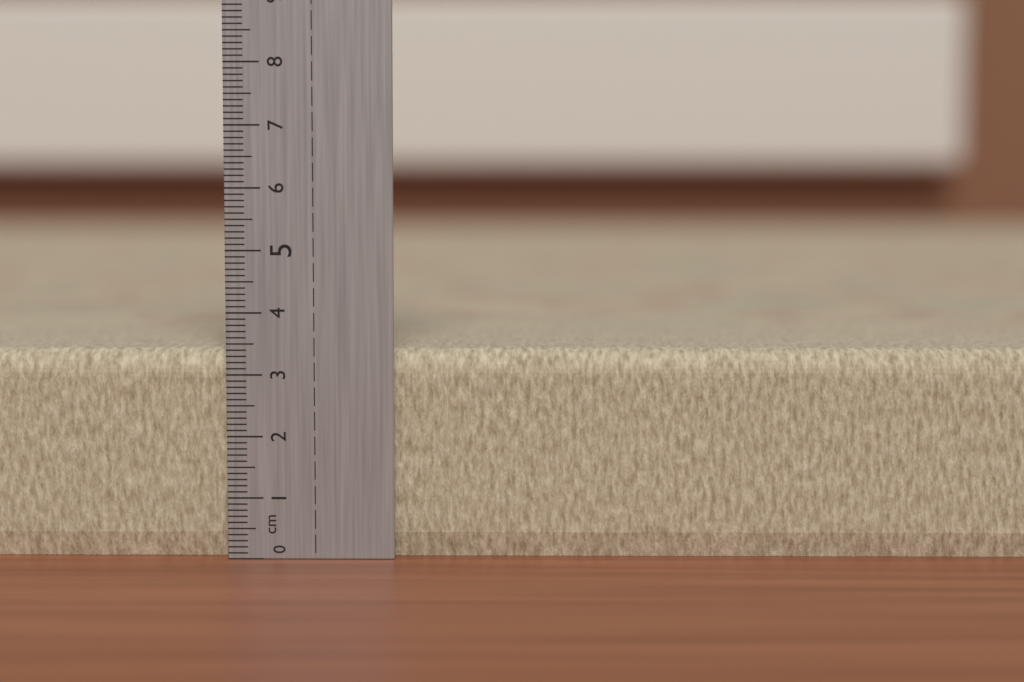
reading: 3.4 cm
